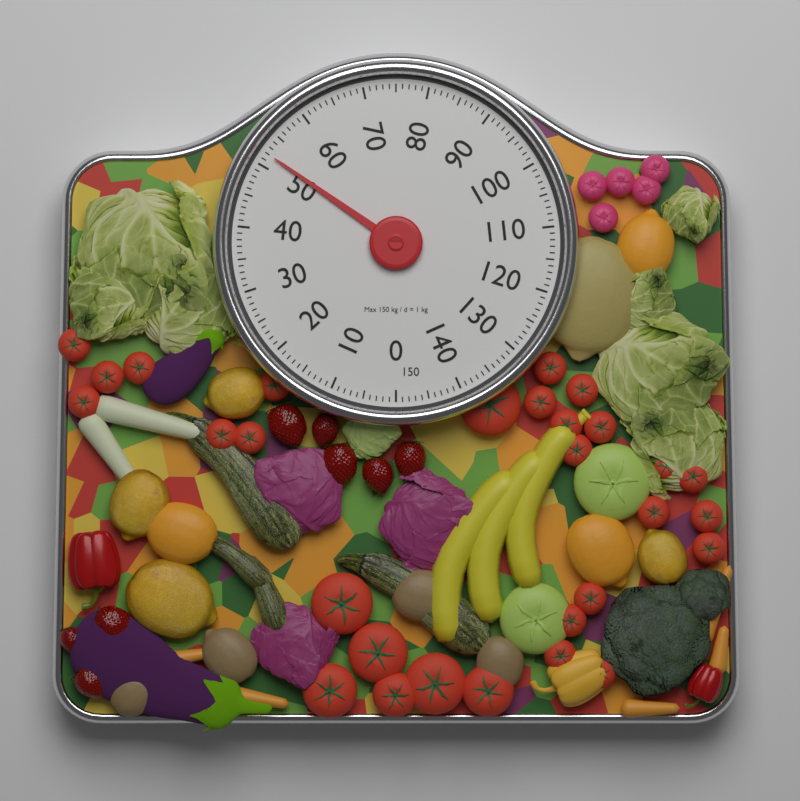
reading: 52 kg
